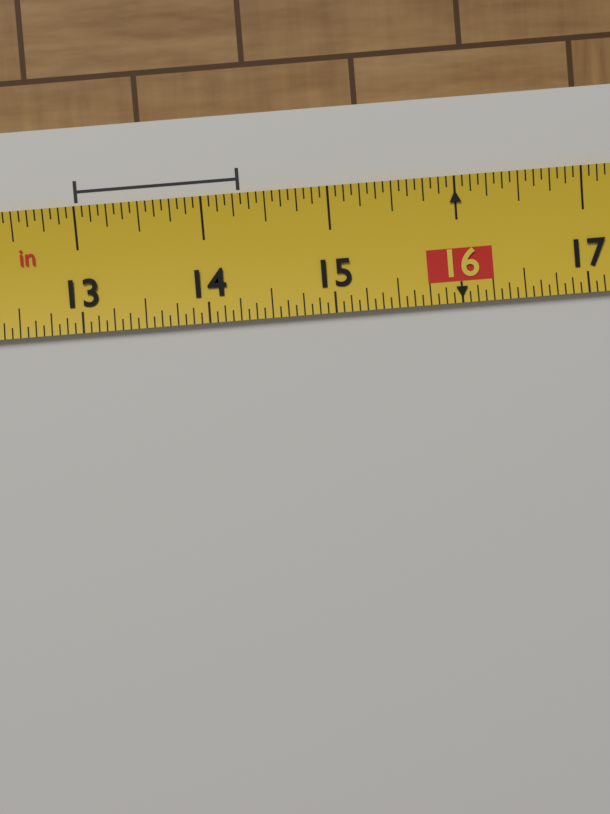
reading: 14.3125 in
